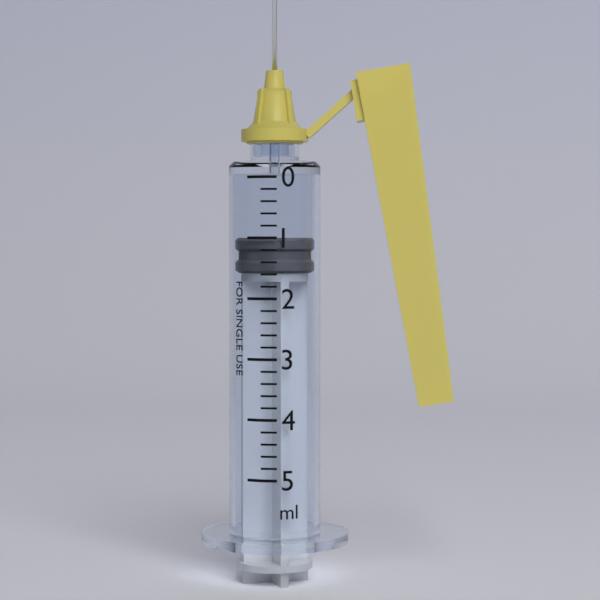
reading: 1.0 ml
